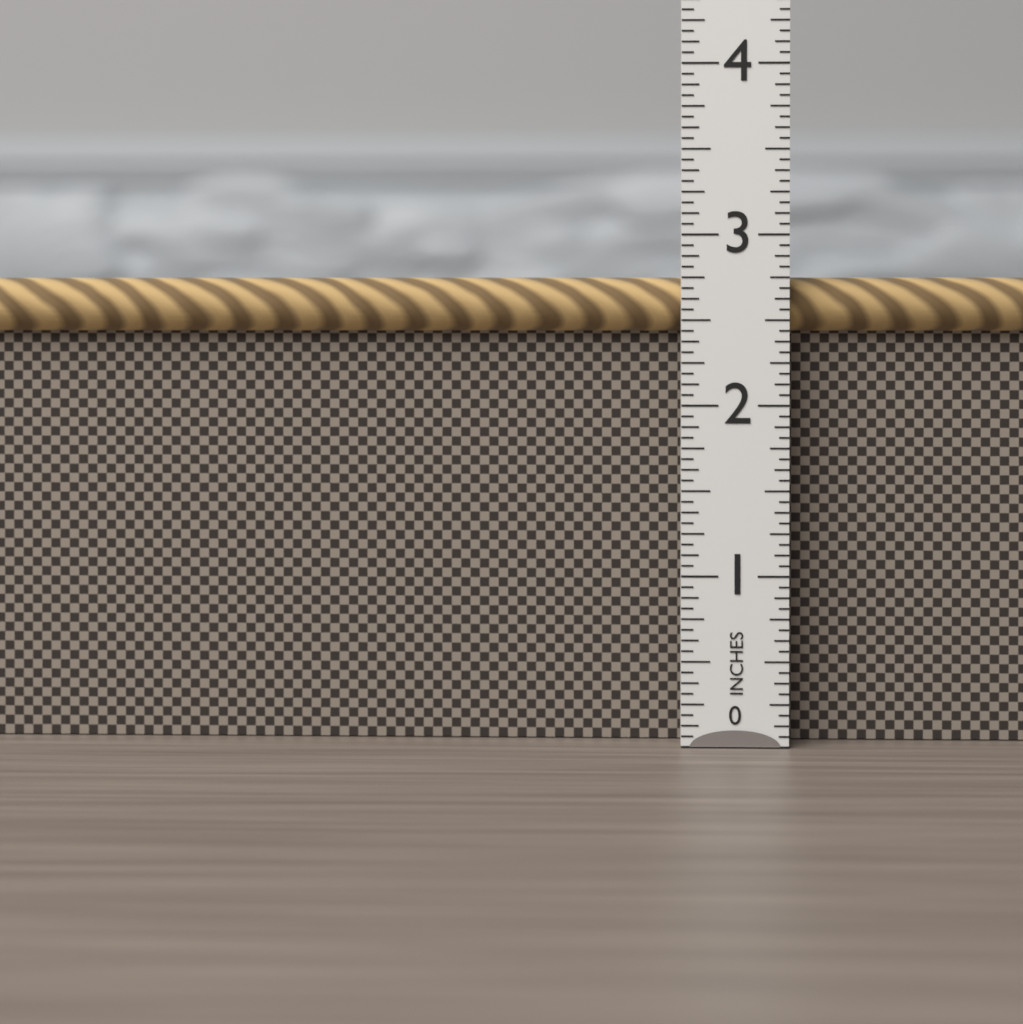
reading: 2.7500 in
